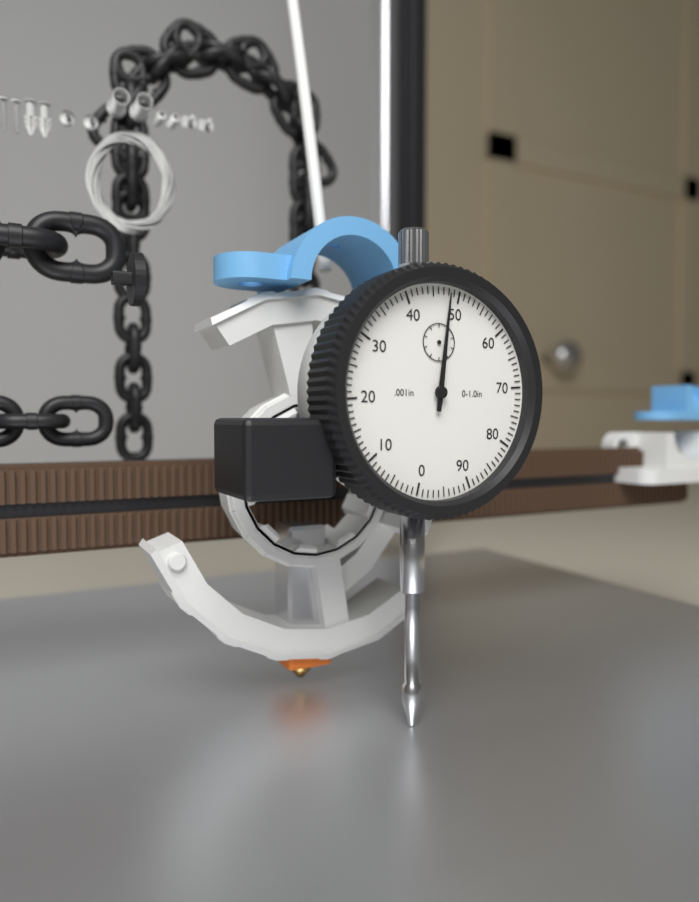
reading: 0.048 in
